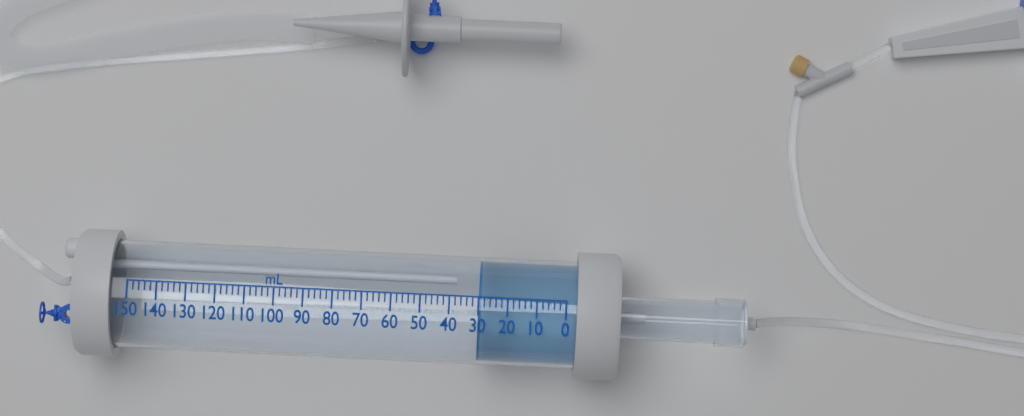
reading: 30 mL
